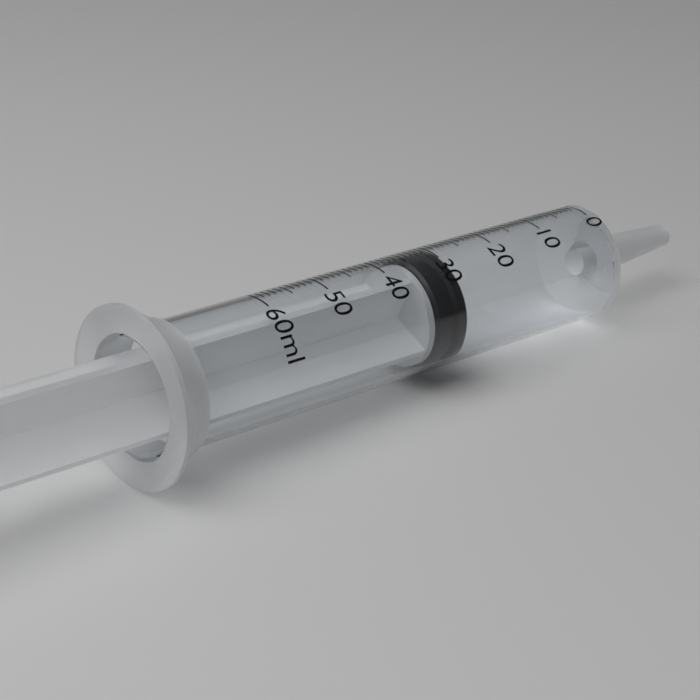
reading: 29 ml
